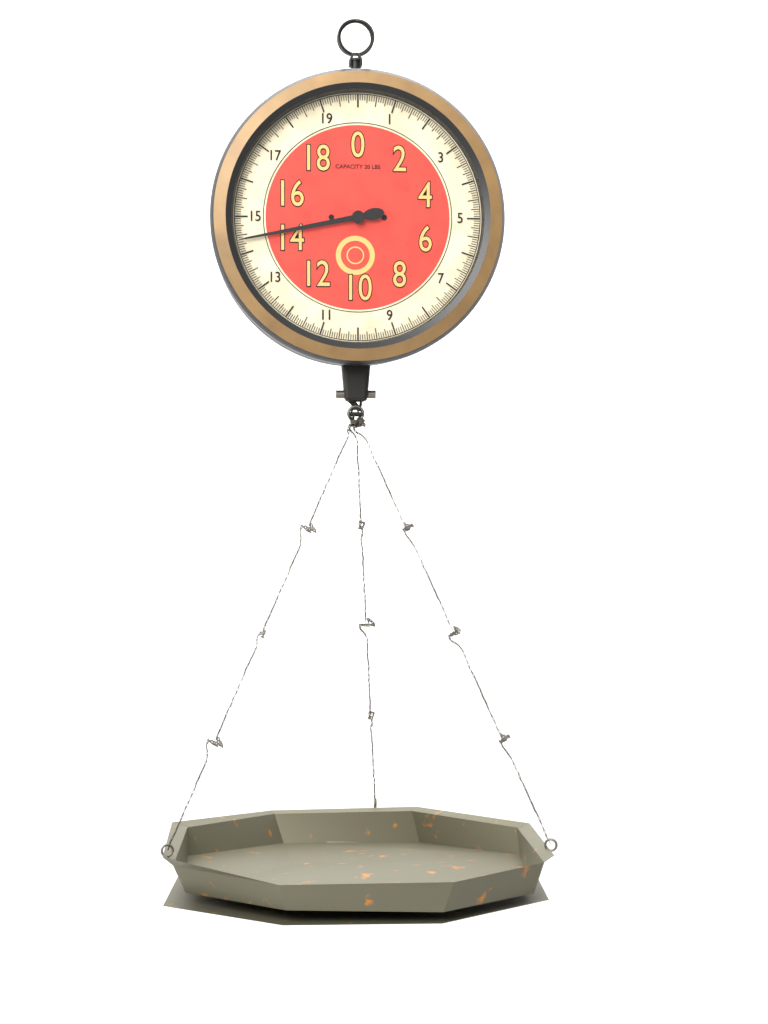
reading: 14.3750 lbs
